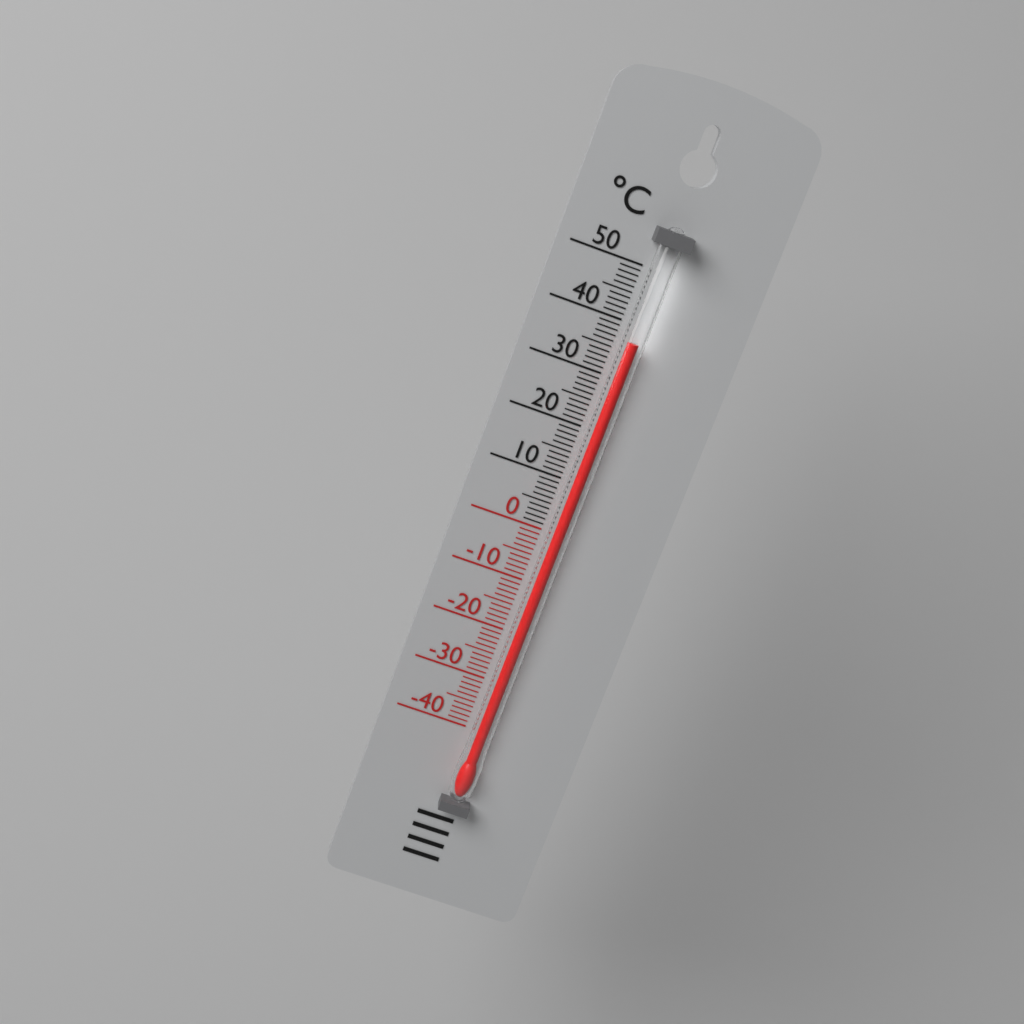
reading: 37 °C
